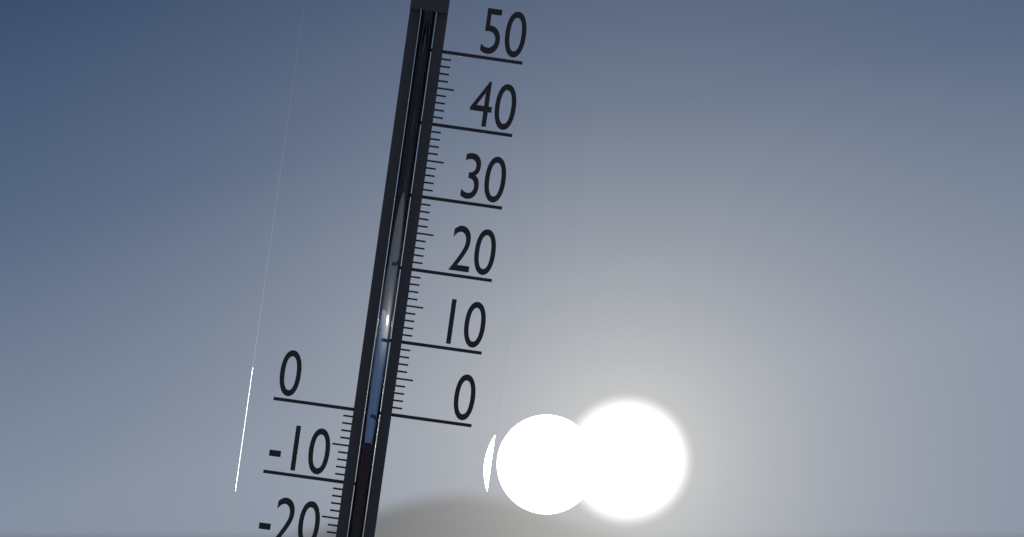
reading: -4 °C
